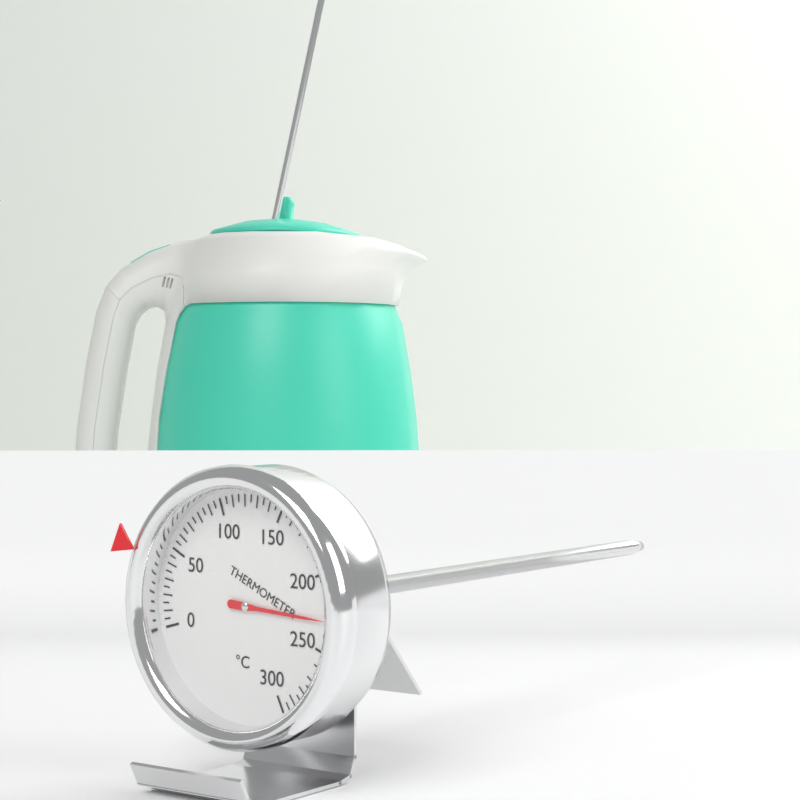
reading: 230 °C
